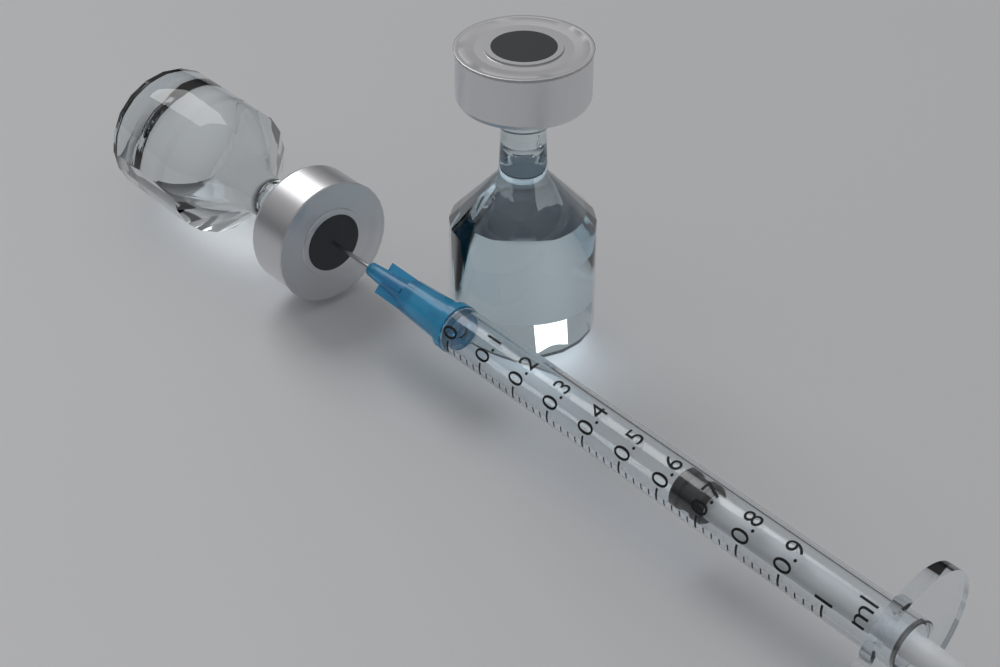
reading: 0.62 ml
